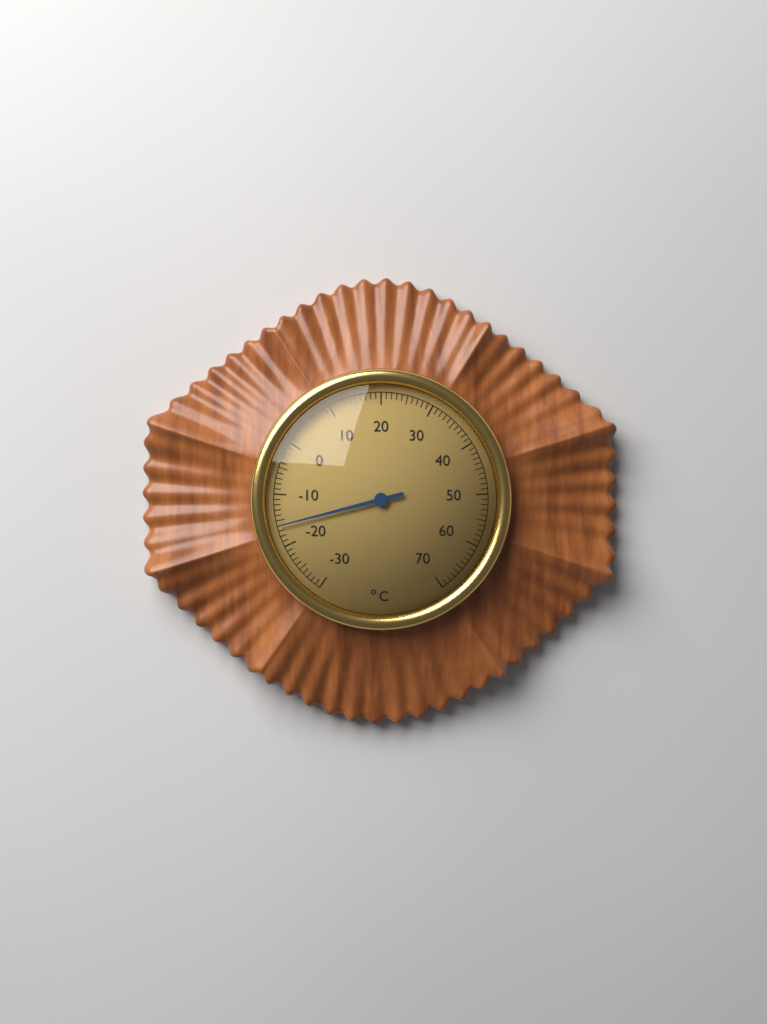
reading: -16 °C
